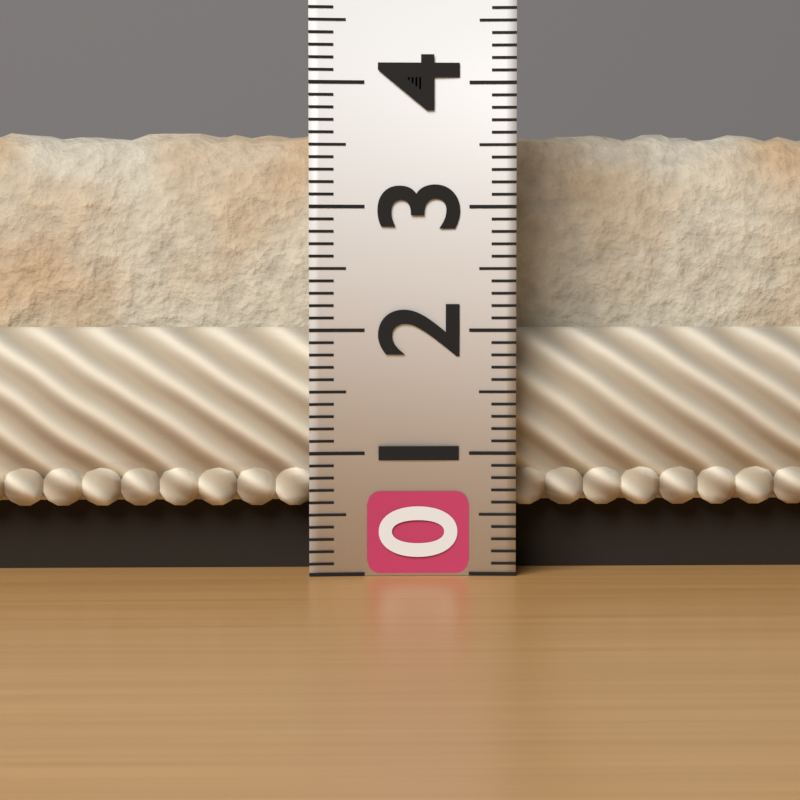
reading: 3.7 (no unit)
